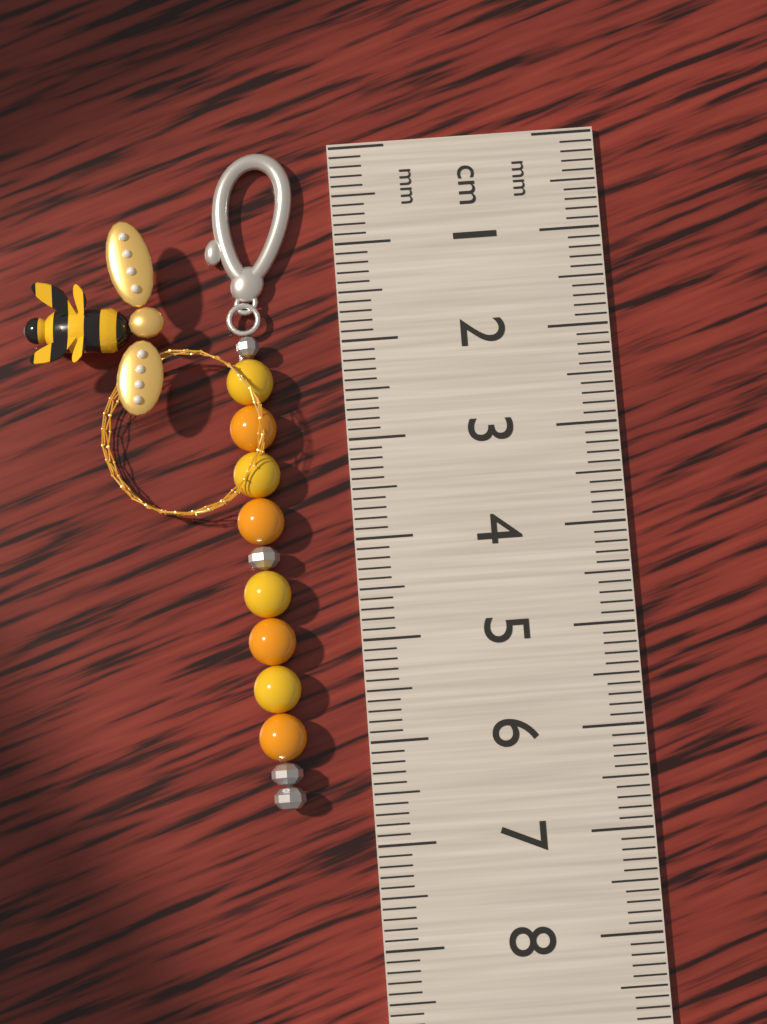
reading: 6.6 cm
